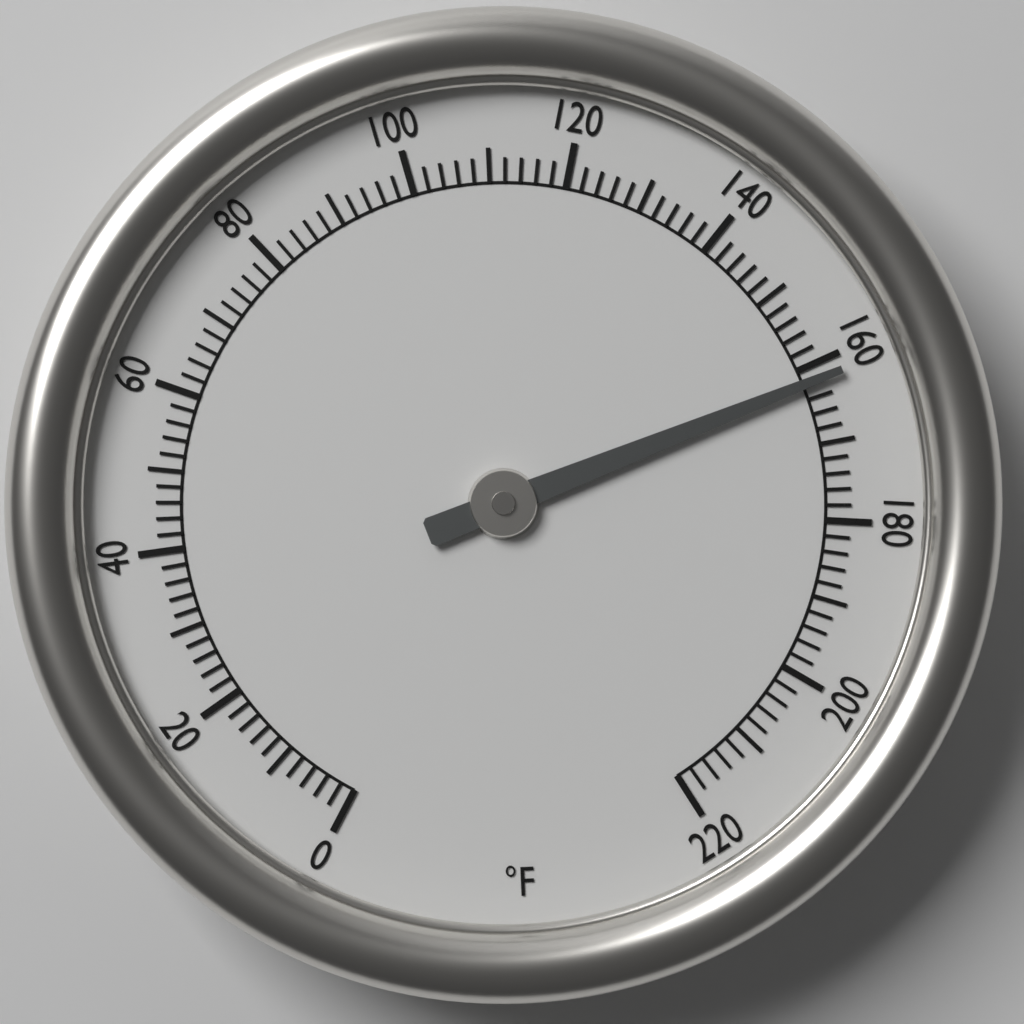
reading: 162 °F
